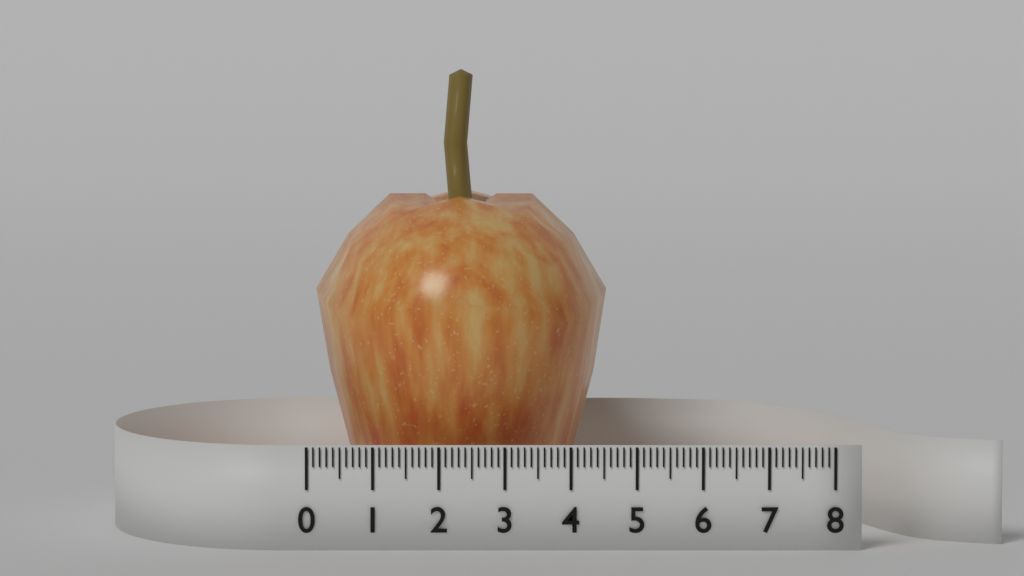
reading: 4.6 (no unit)
